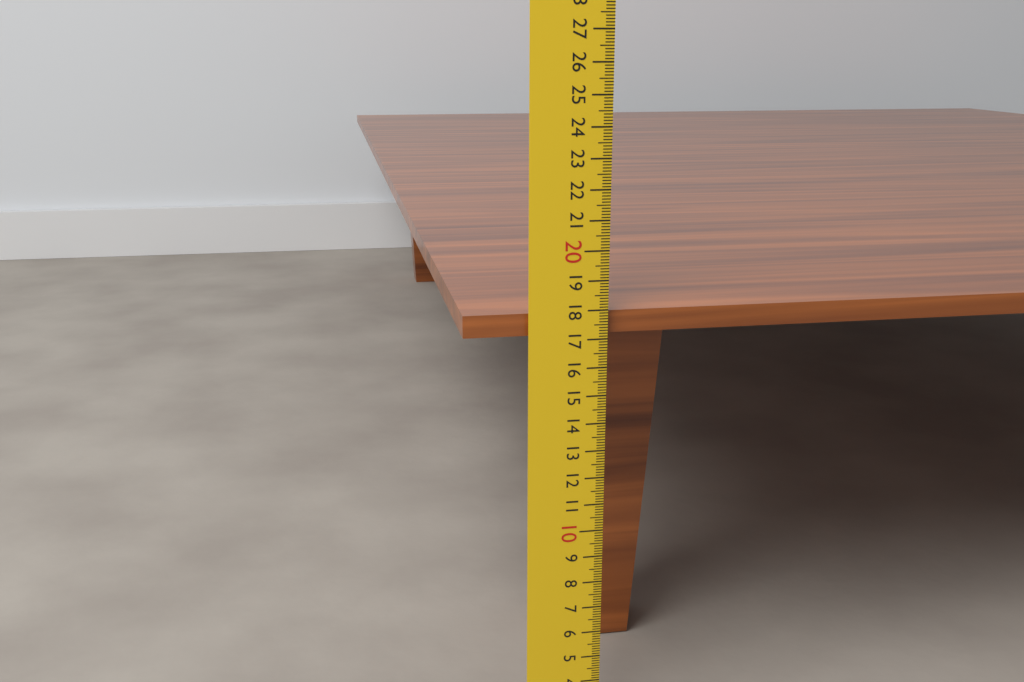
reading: 17.9 cm
